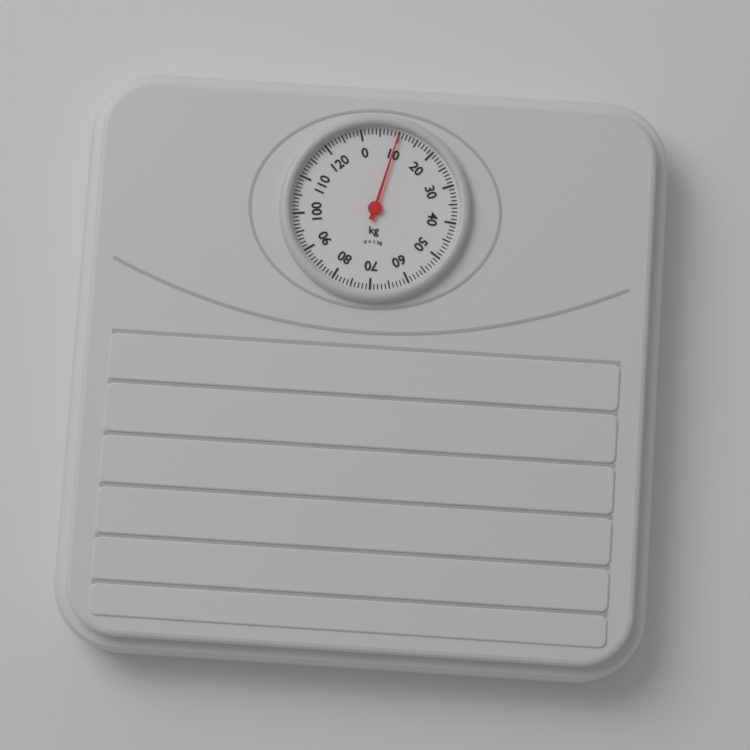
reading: 10 kg
